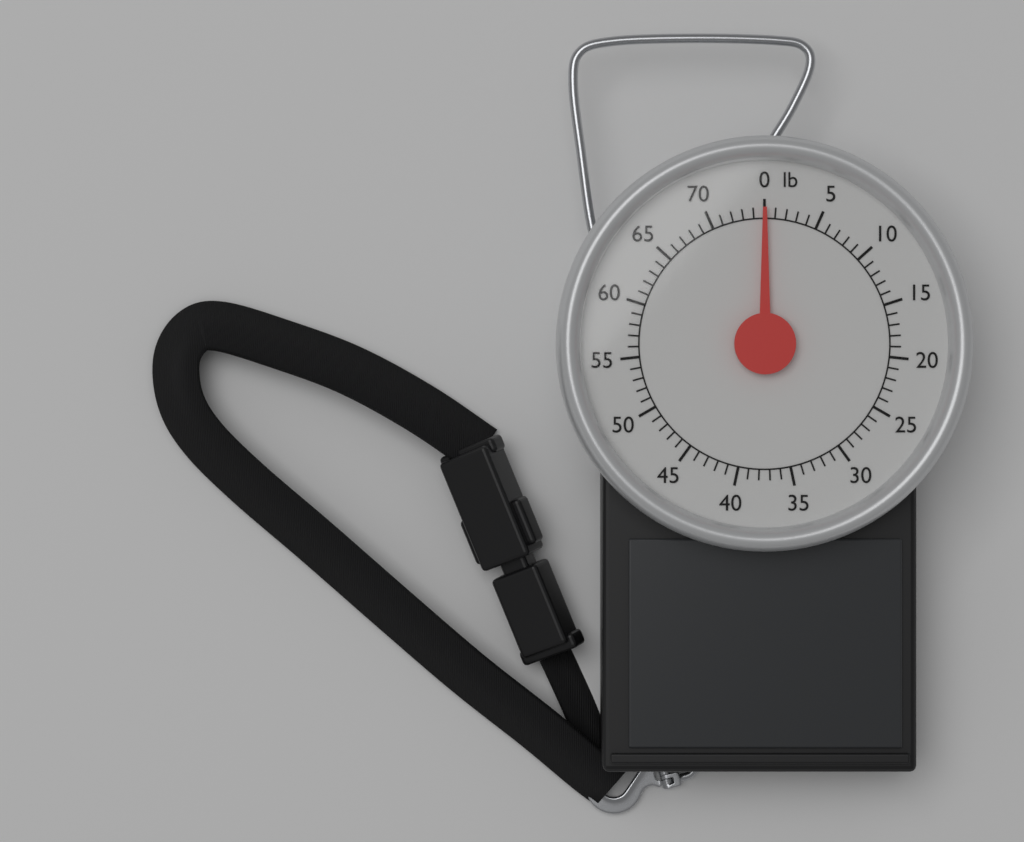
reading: 0 lb
